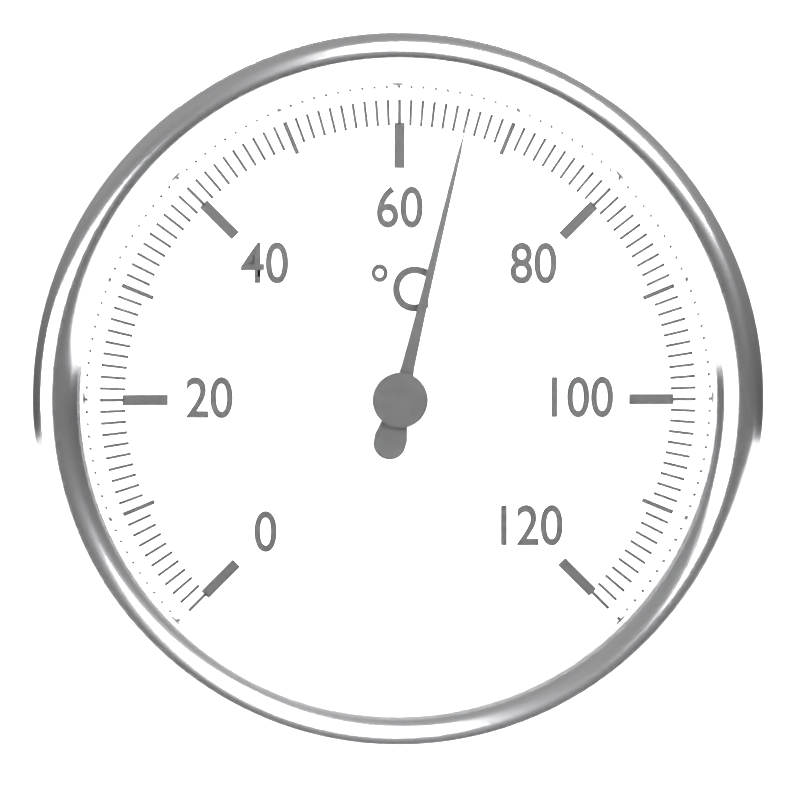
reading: 66 °C
